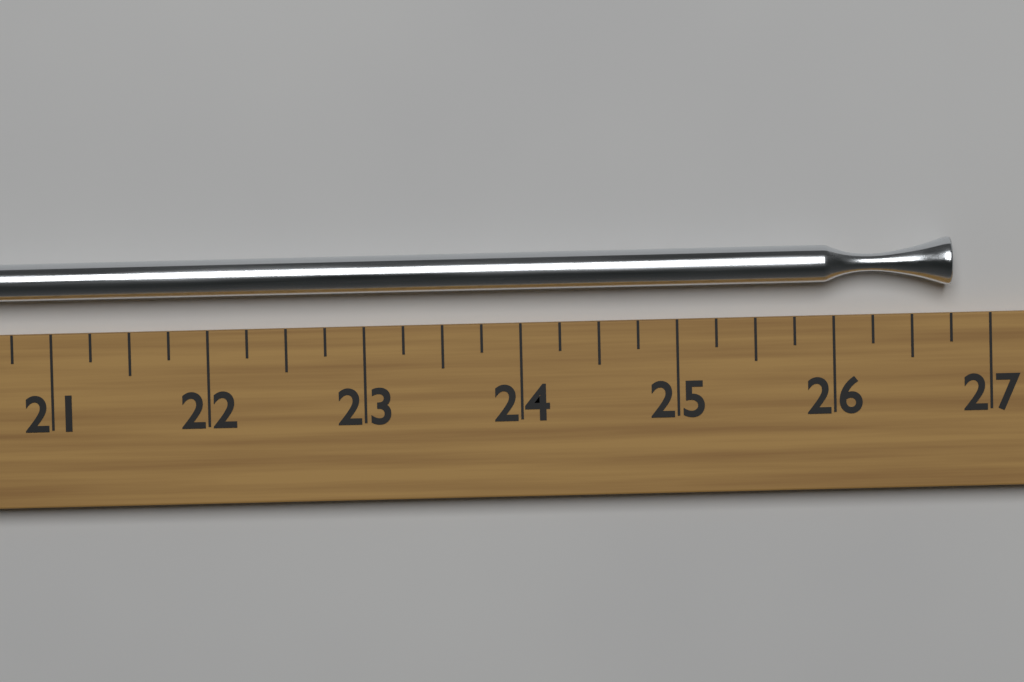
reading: 26.75 (no unit)
